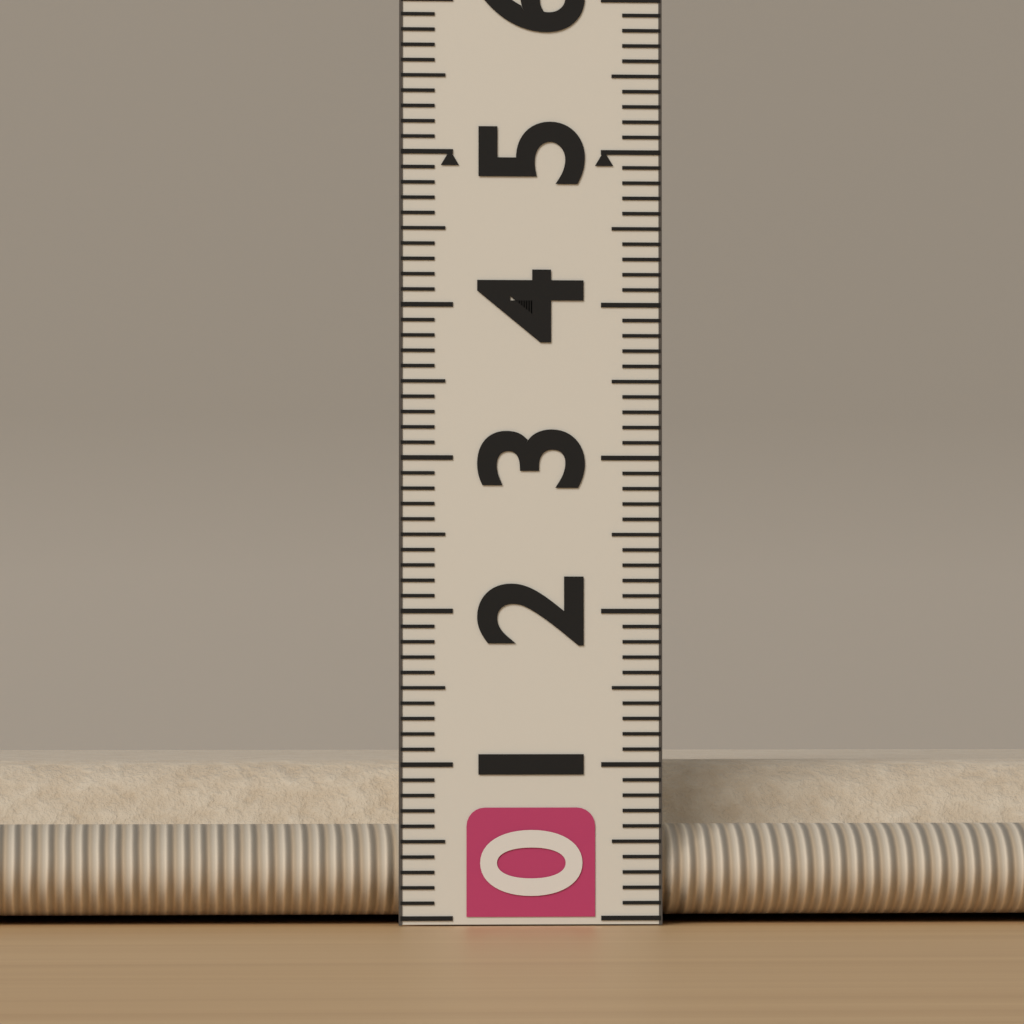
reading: 1.0 (no unit)
